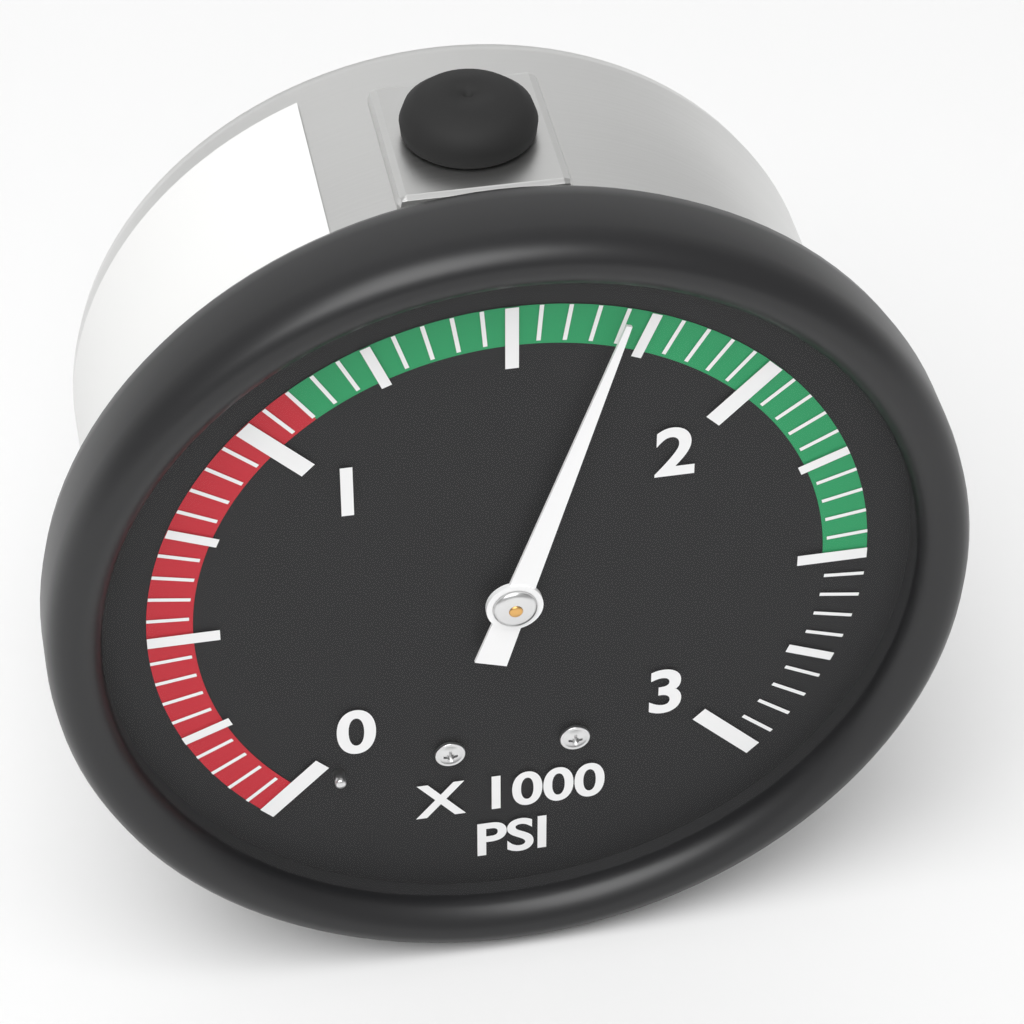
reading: 1700 psi
